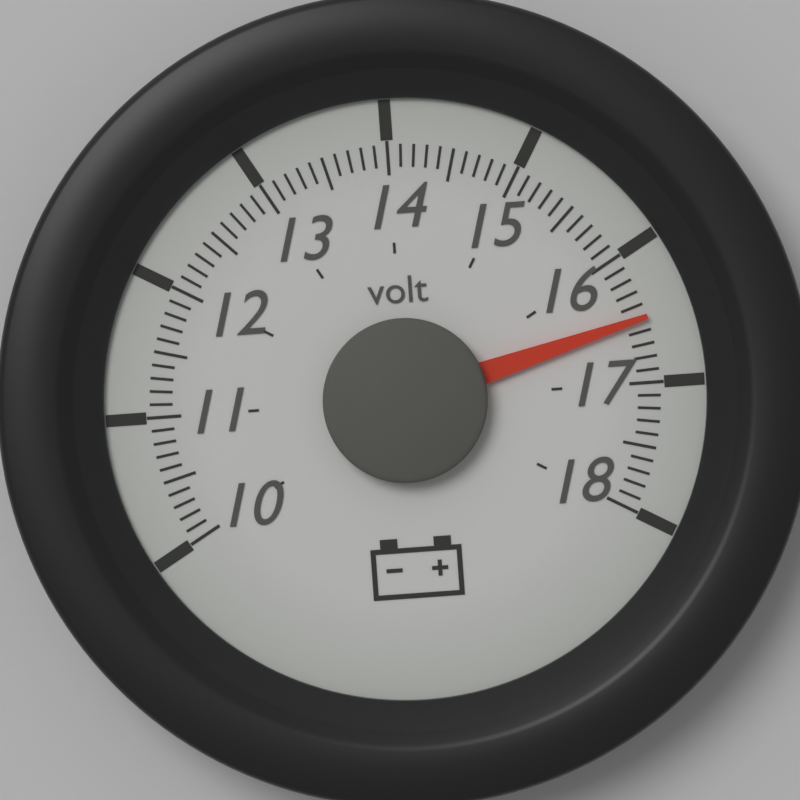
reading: 16.5 volt
